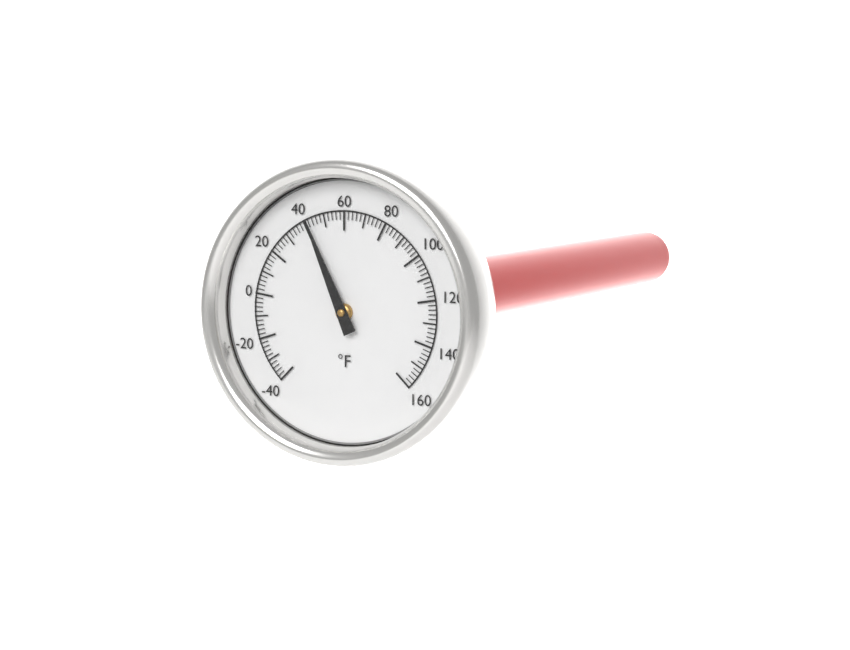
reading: 42 °F
